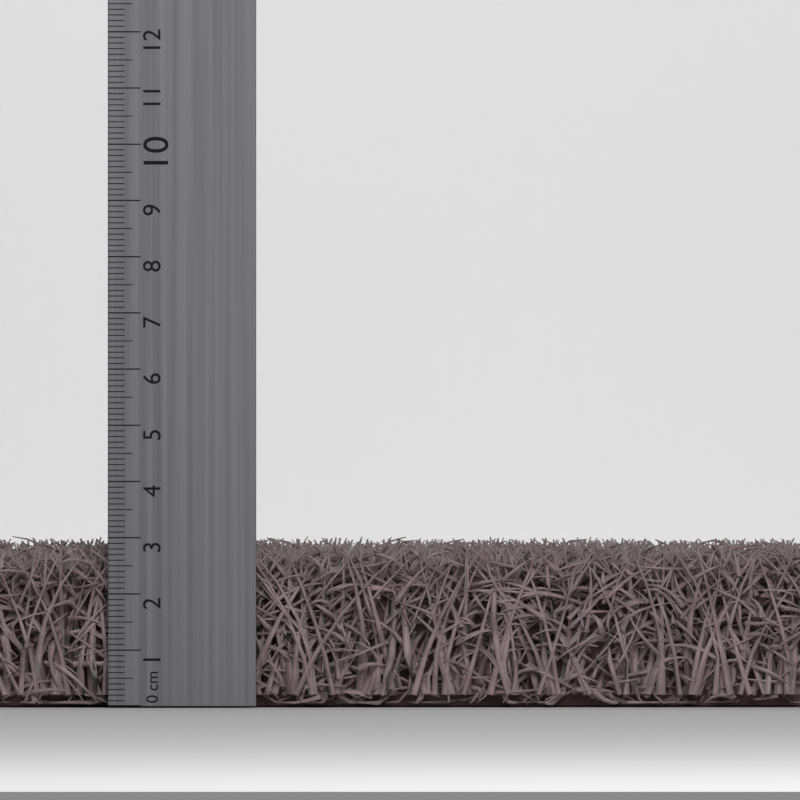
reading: 2.9 cm
